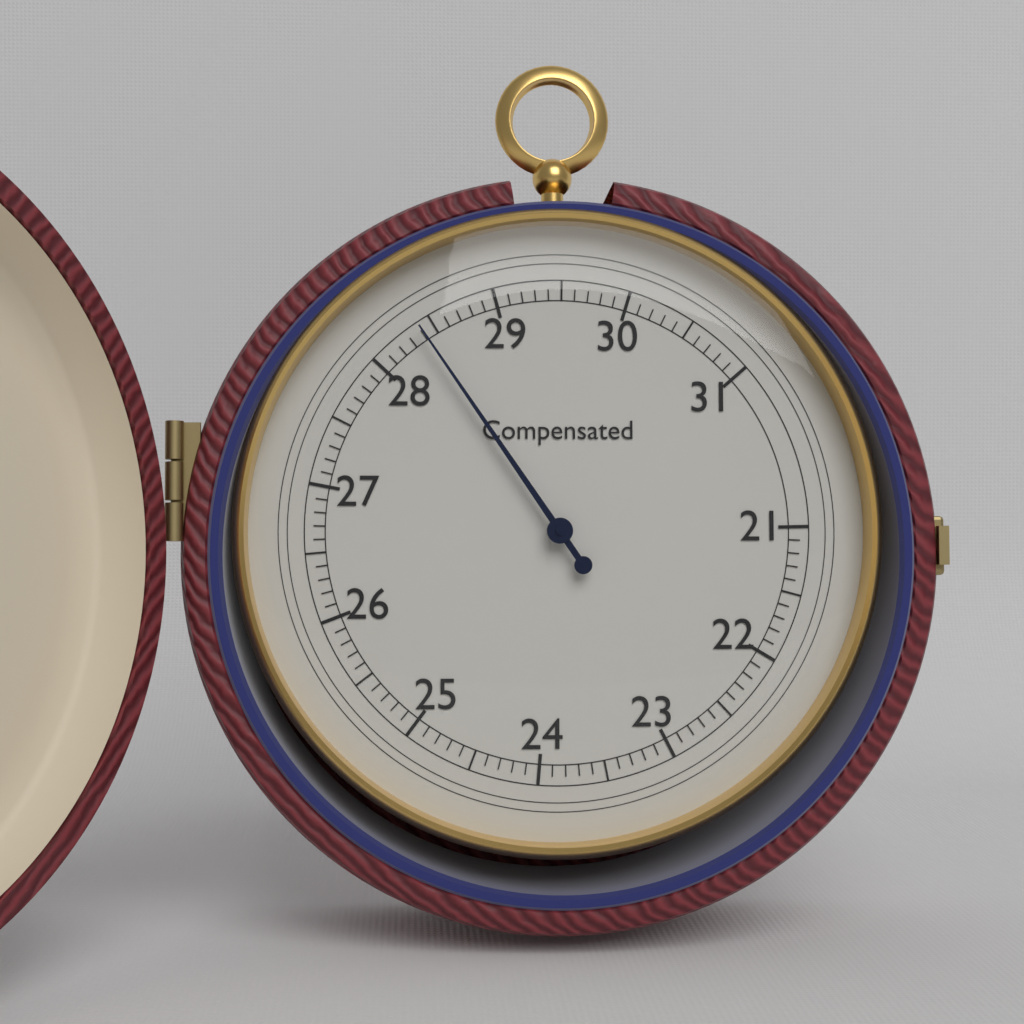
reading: 28.4 (no unit)
